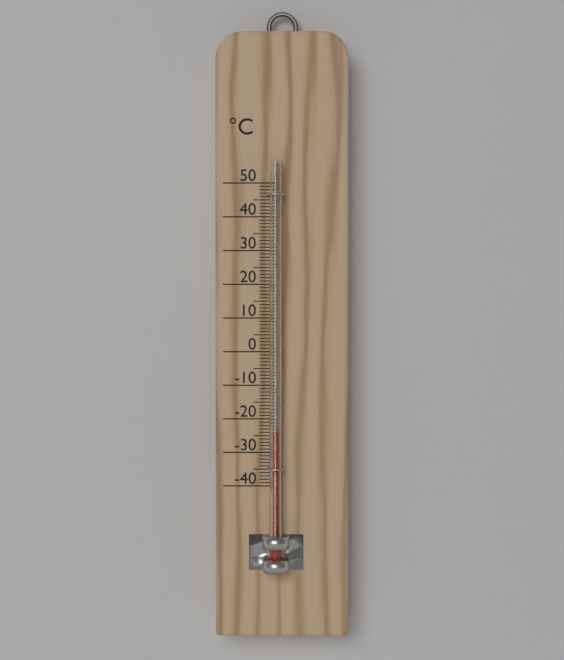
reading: -24 °C
